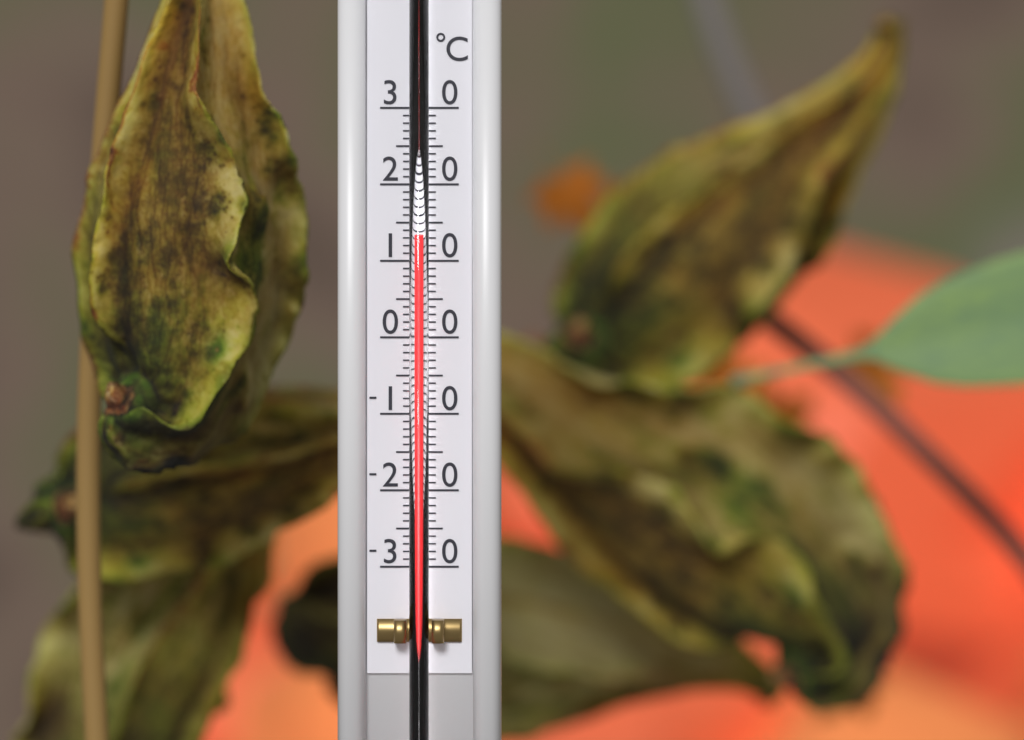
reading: 13 °C
